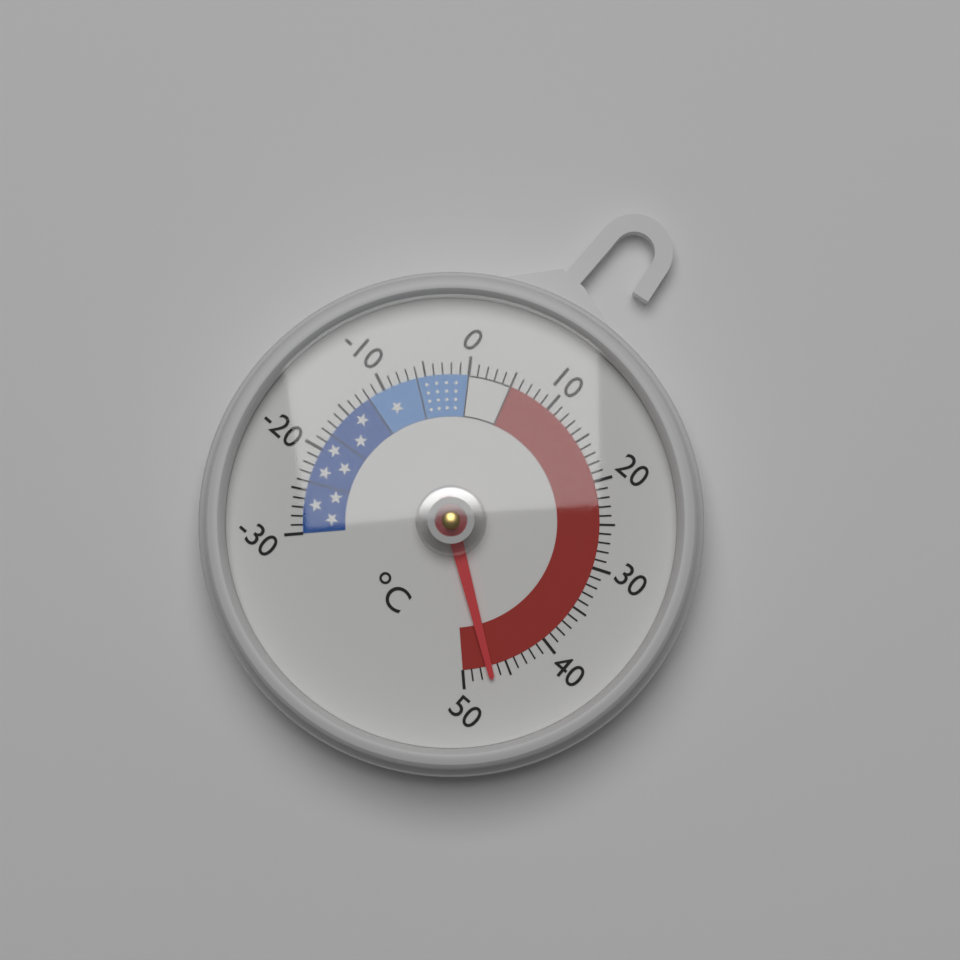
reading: 47 °C
